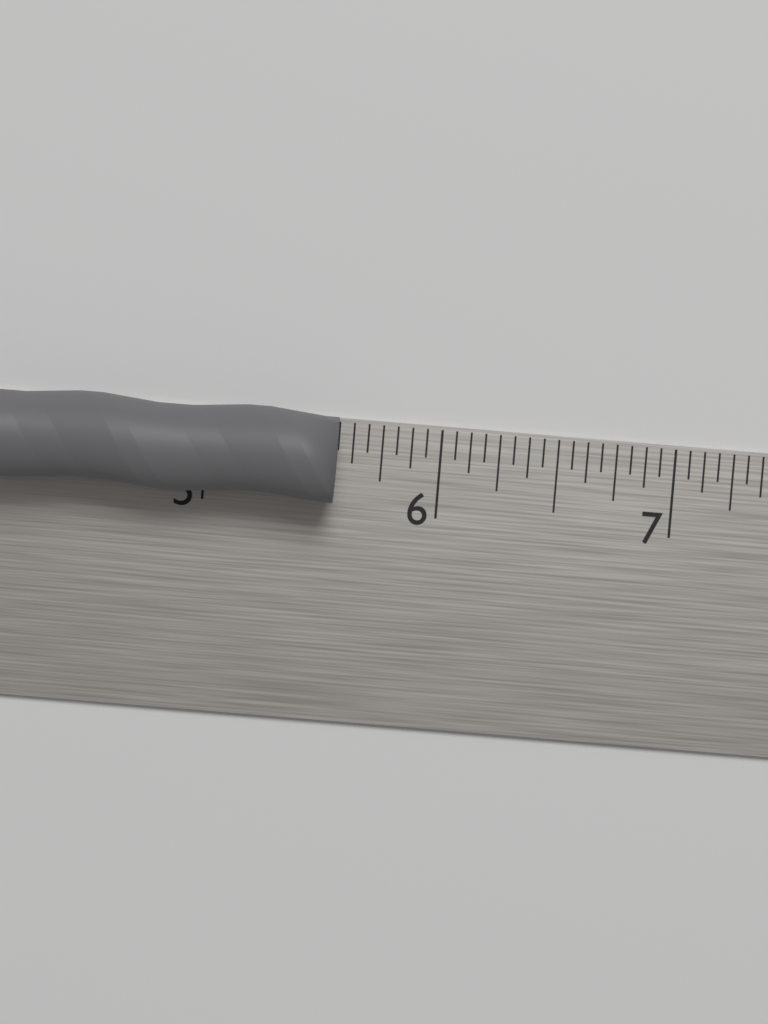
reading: 5.5625 in
